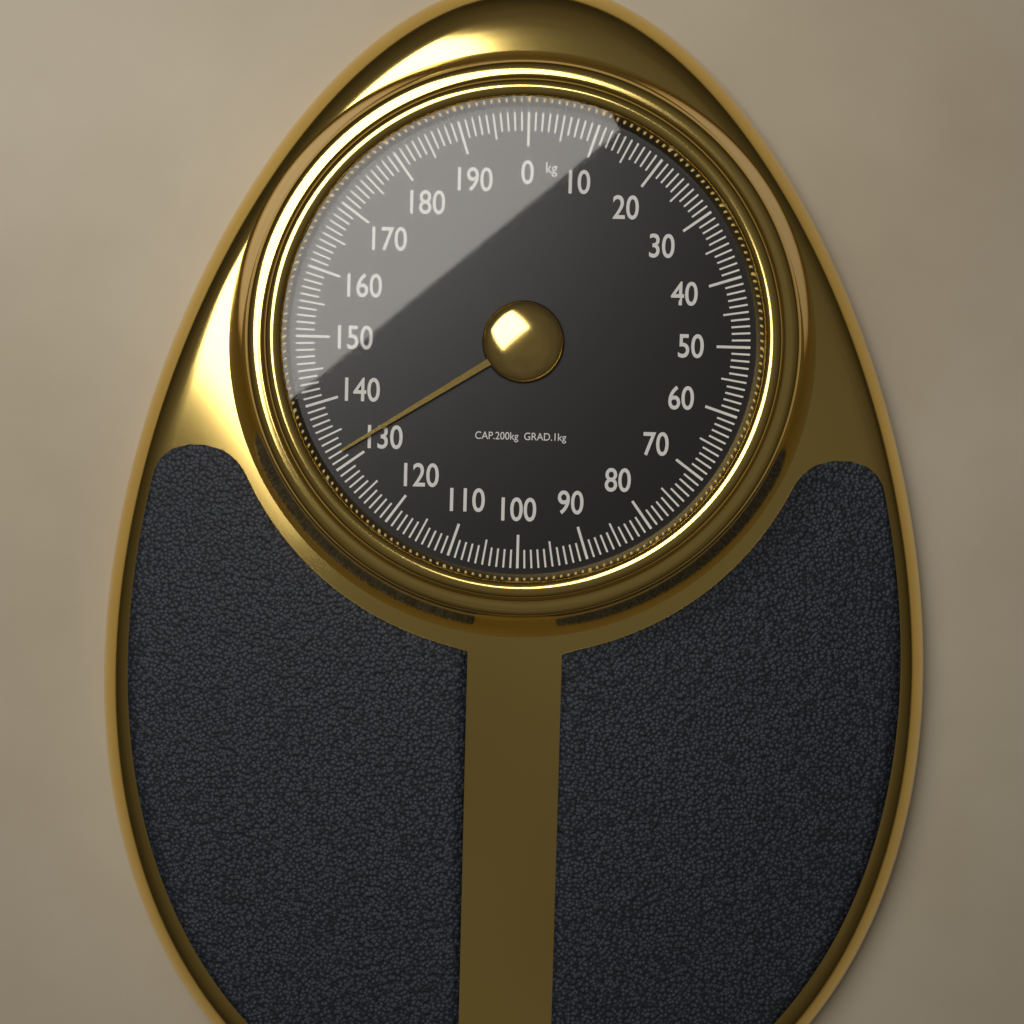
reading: 132 kg
